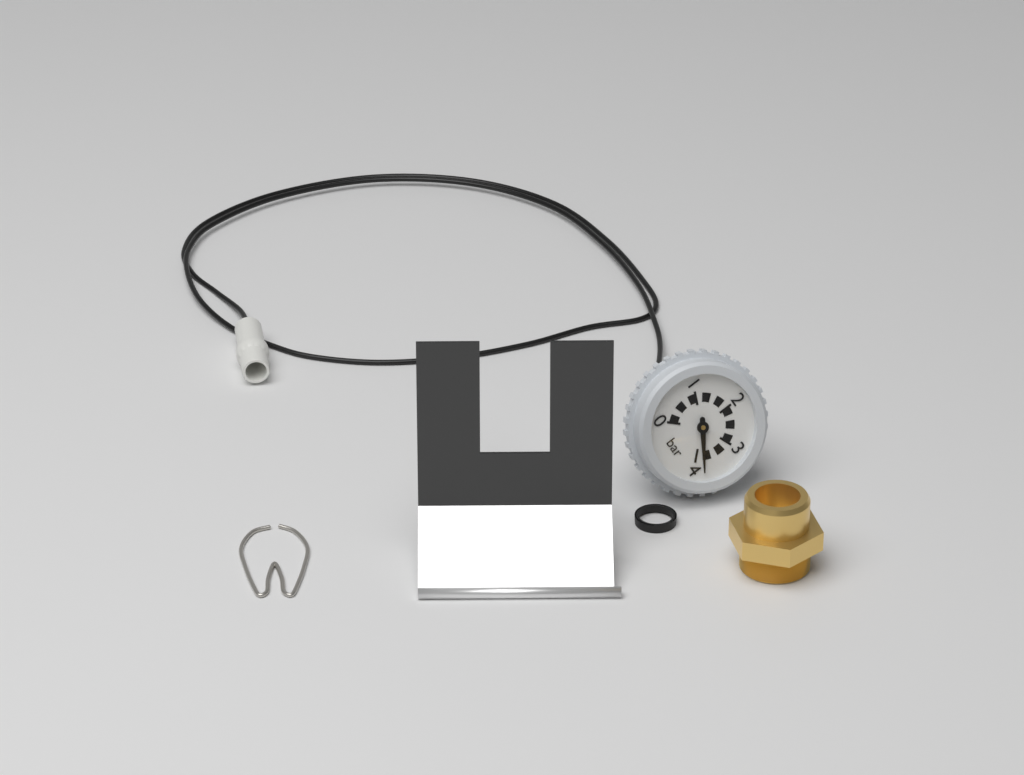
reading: 3.8 bar
